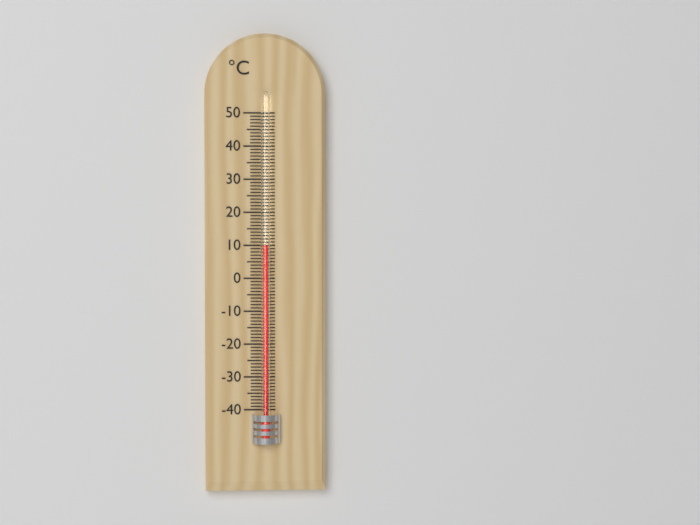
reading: 10 °C
